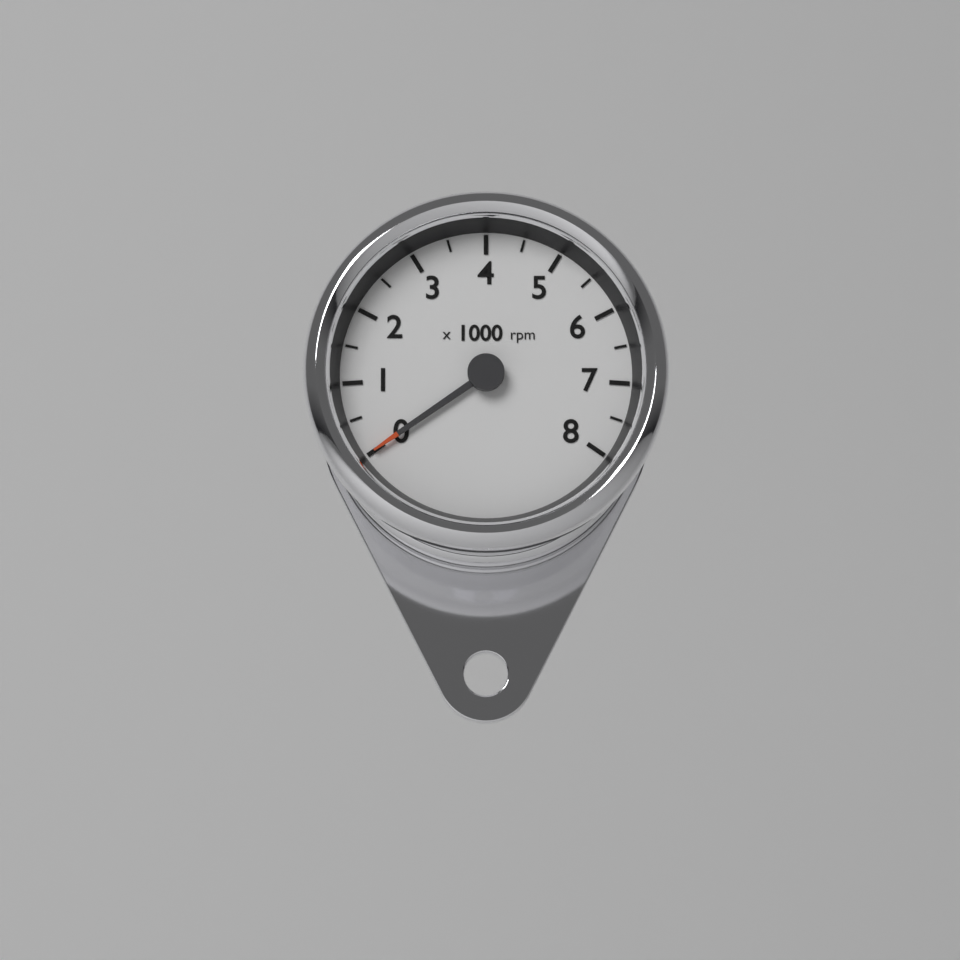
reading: 0 rpm
